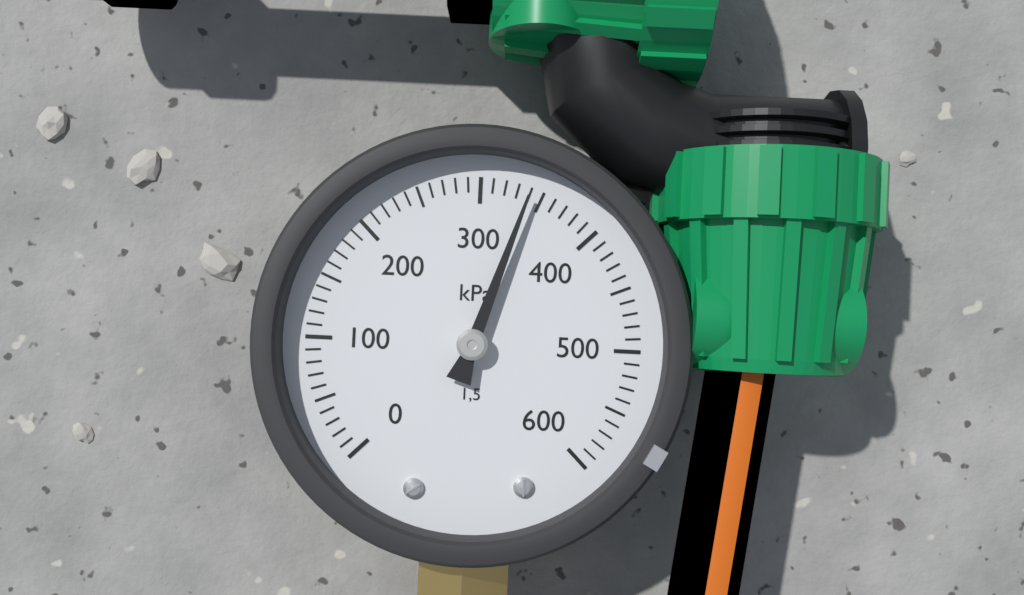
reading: 340 kPa
